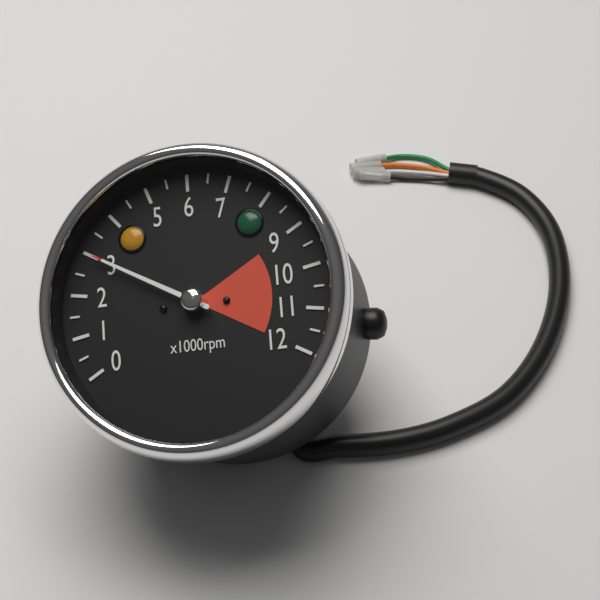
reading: 3.0 x1000rpm
